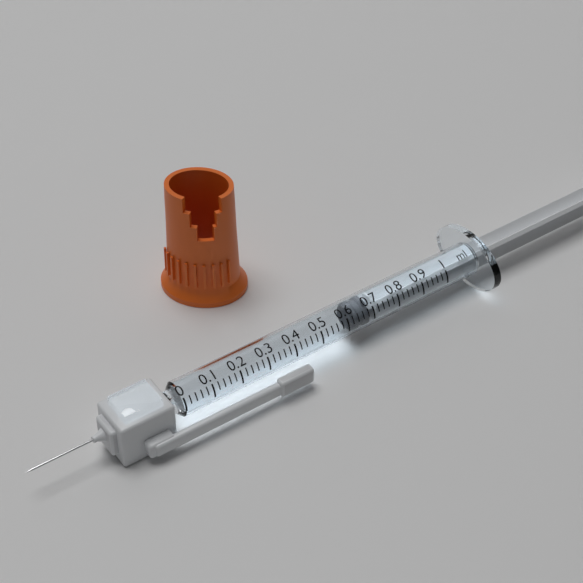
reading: 0.62 ml
